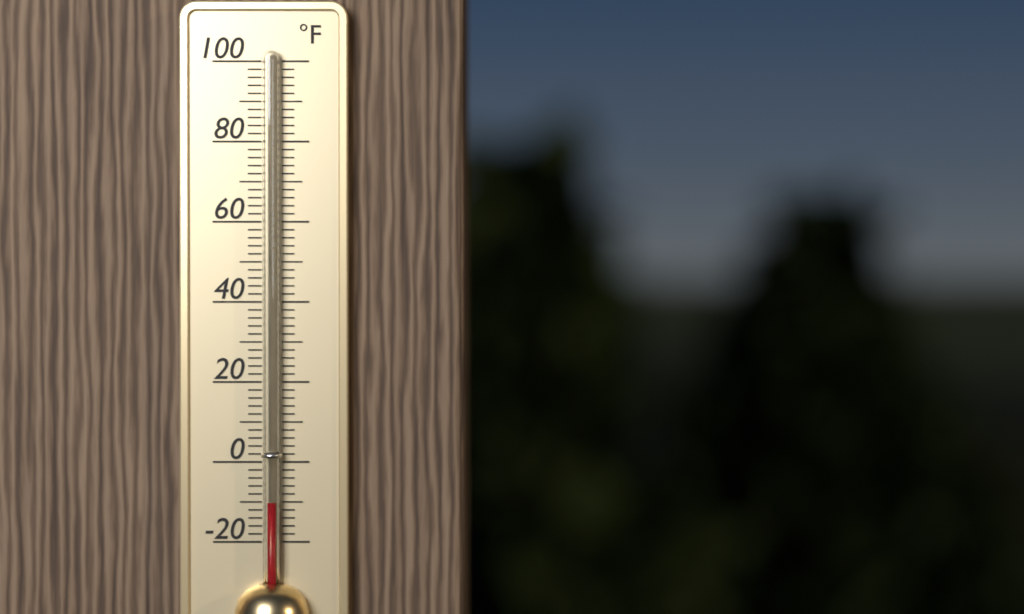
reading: -10 °F
